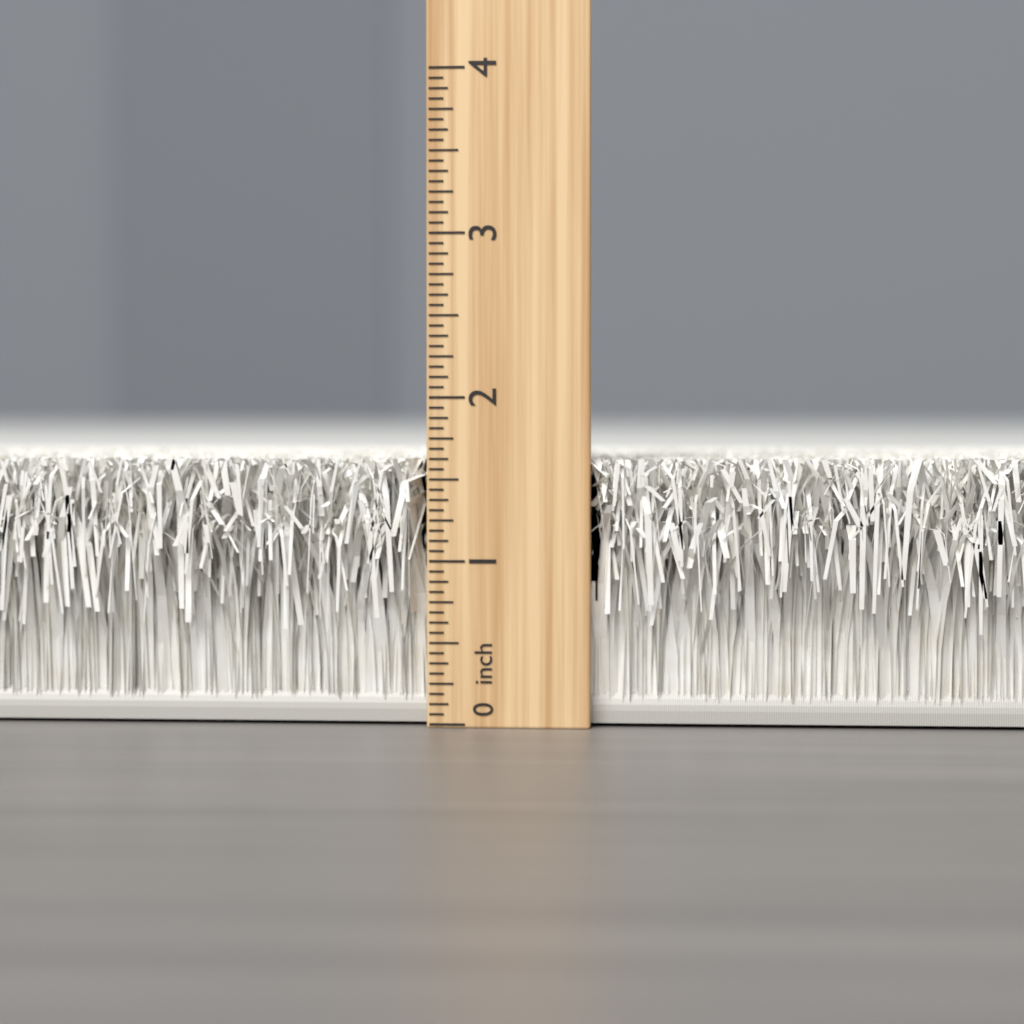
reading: 1.6250 inch
